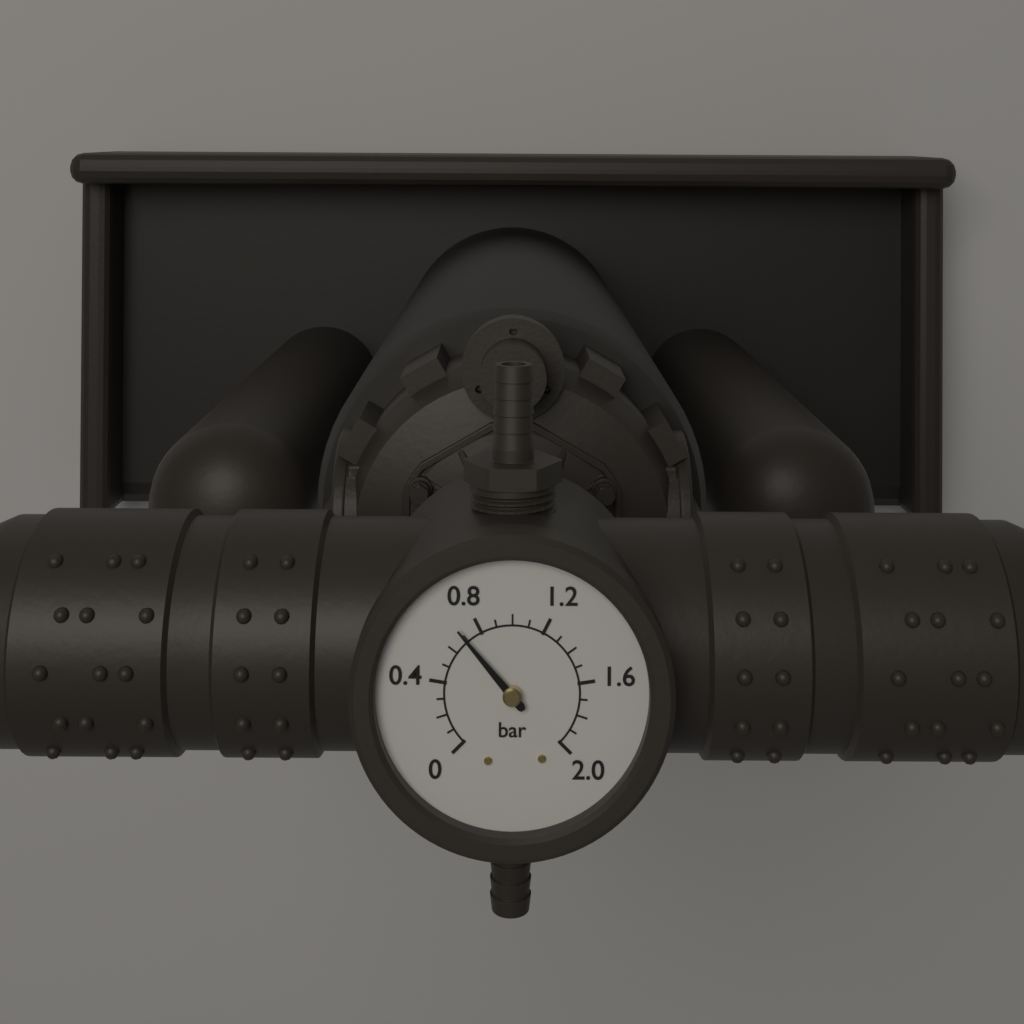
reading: 0.7 bar
